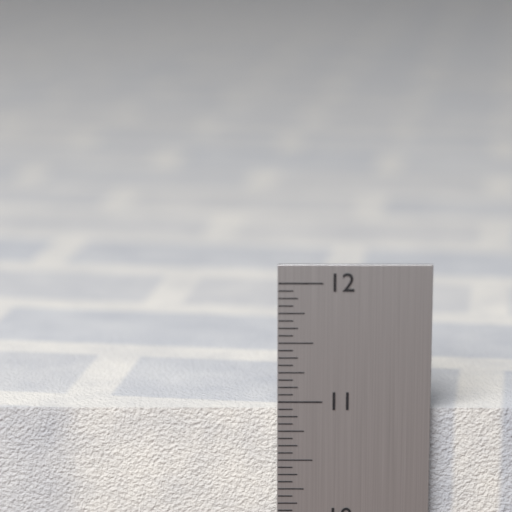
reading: 10.9375 in
